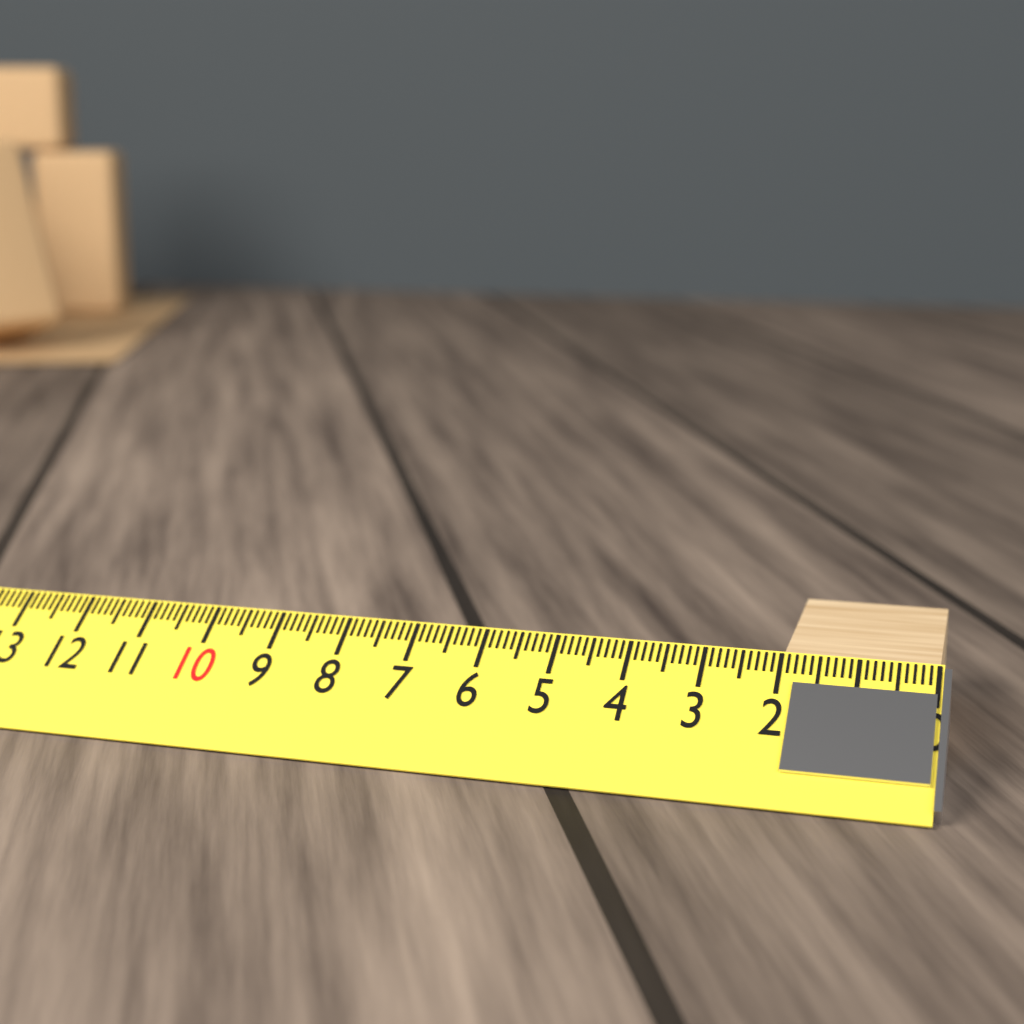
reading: 2.0 cm
